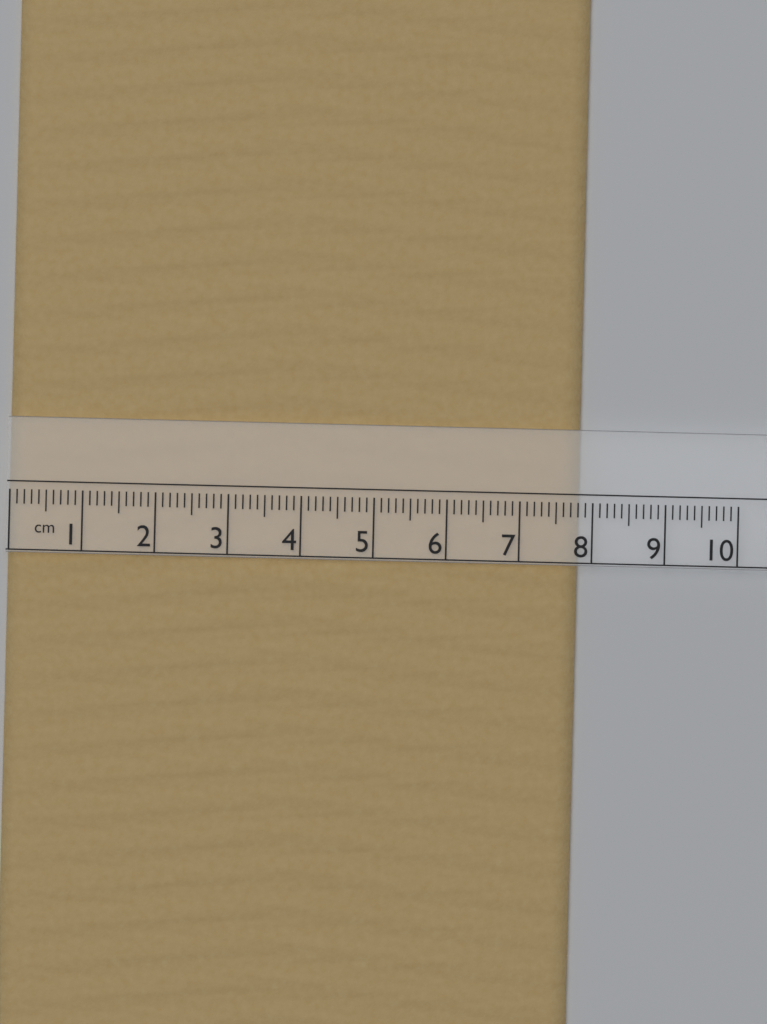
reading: 7.8 cm
